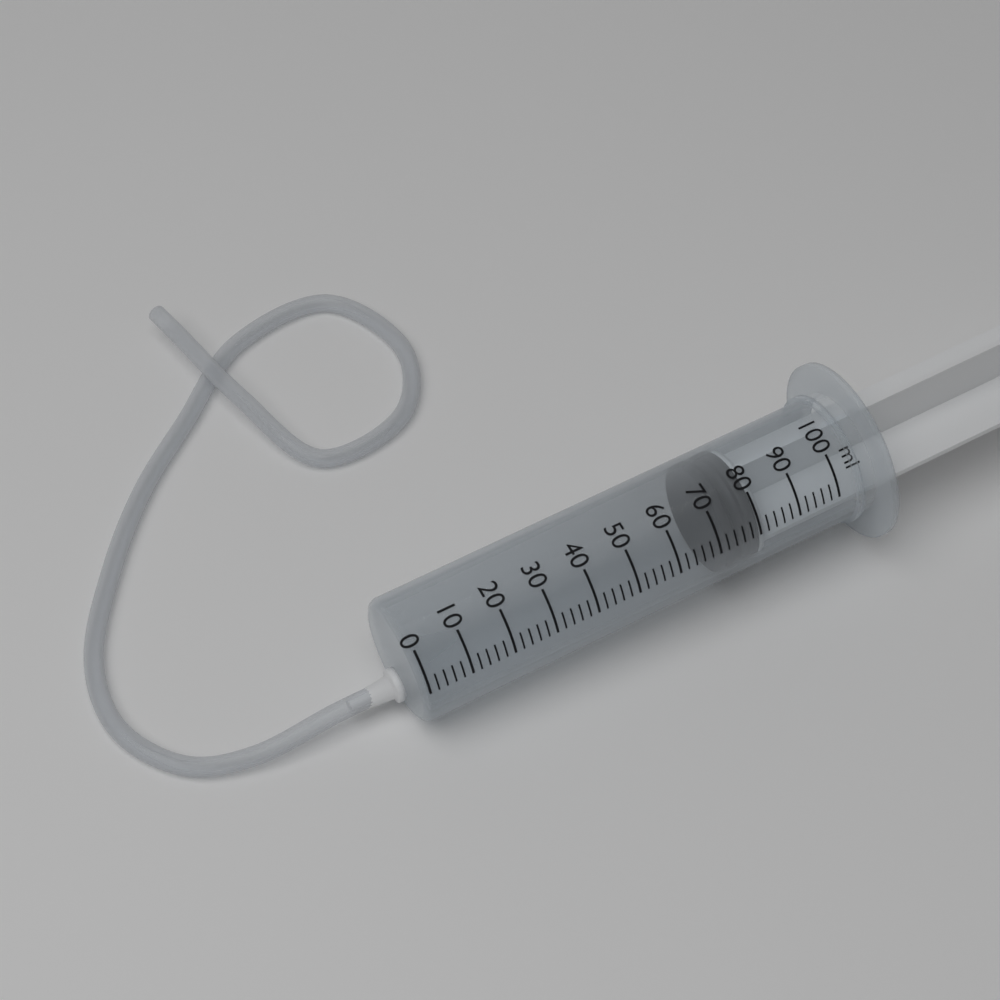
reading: 72 ml
